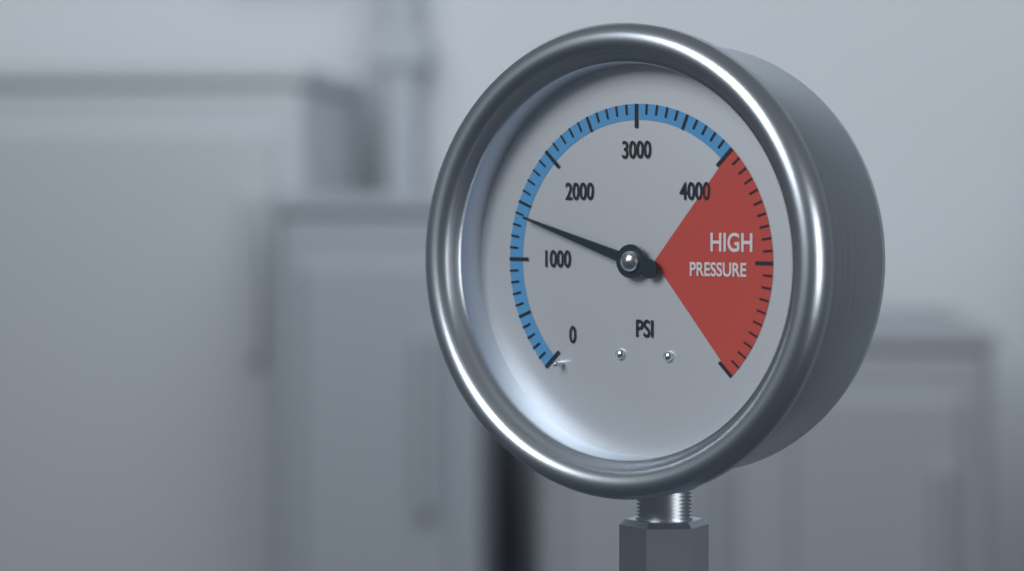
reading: 1400 psi
